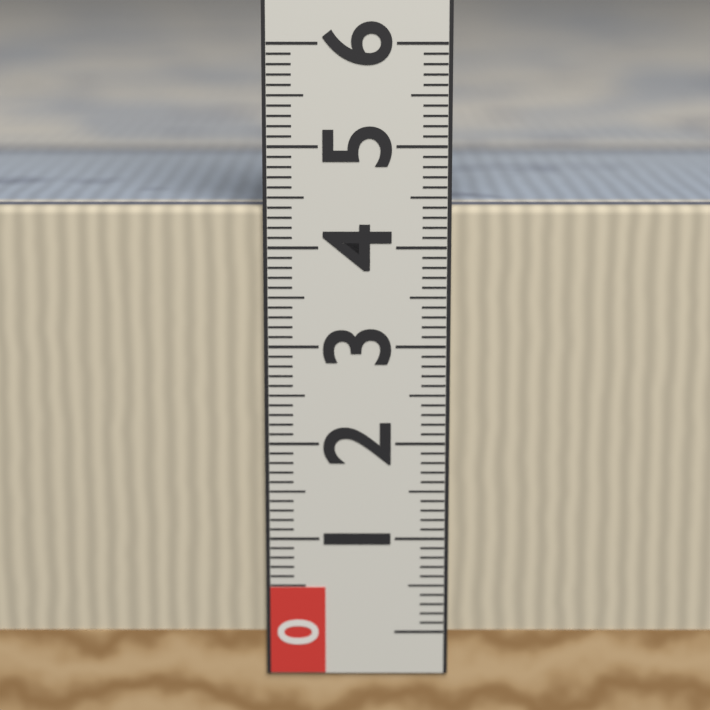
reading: 4.4 (no unit)
